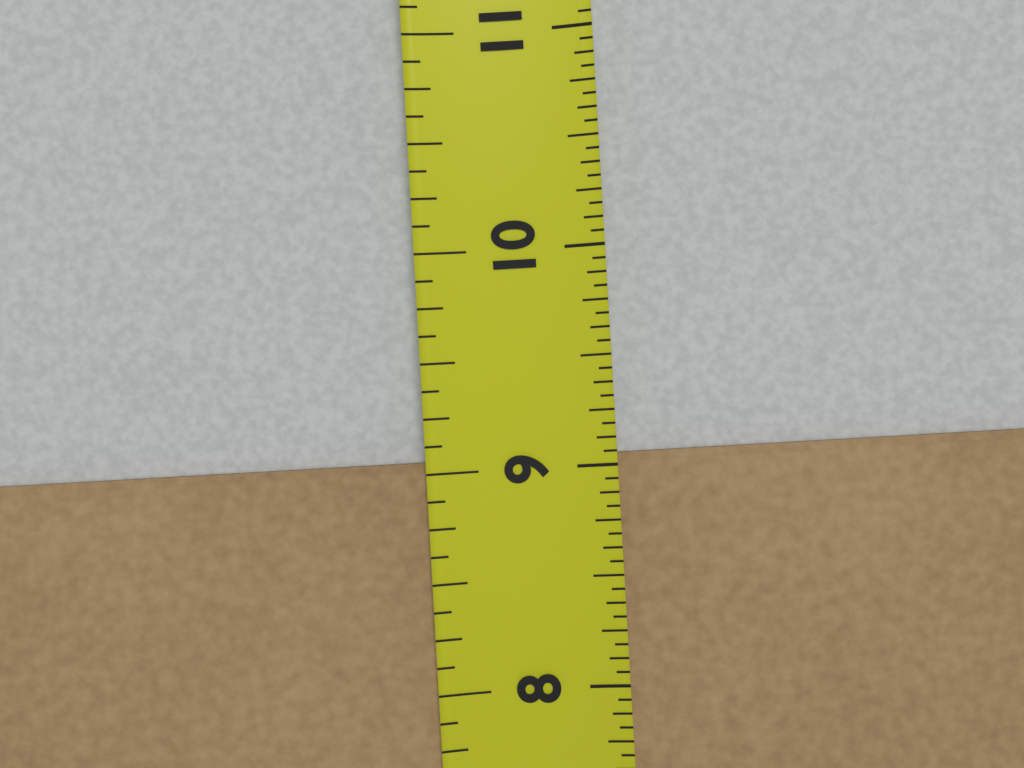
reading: 9.0625 in
